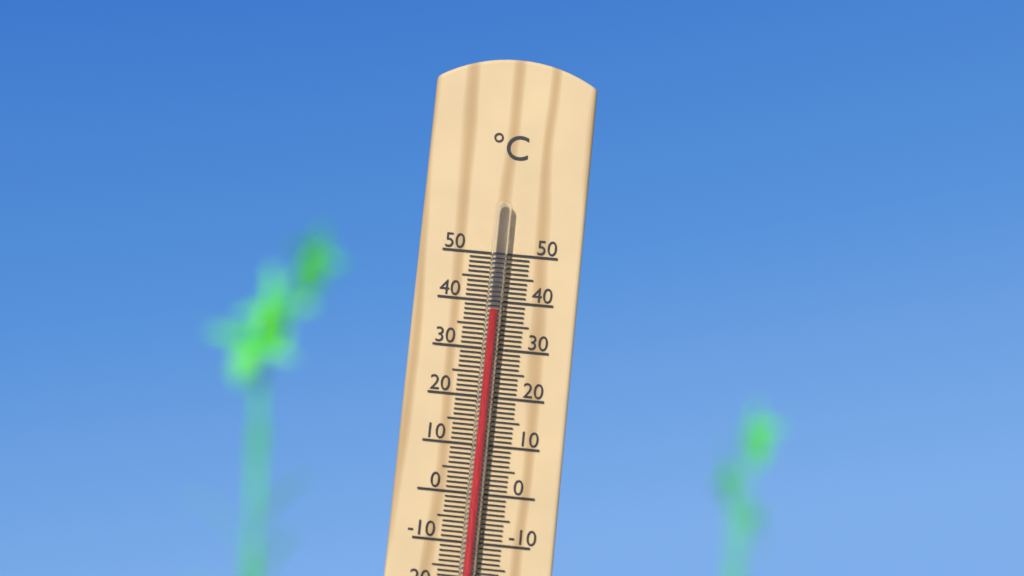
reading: 38 °C
